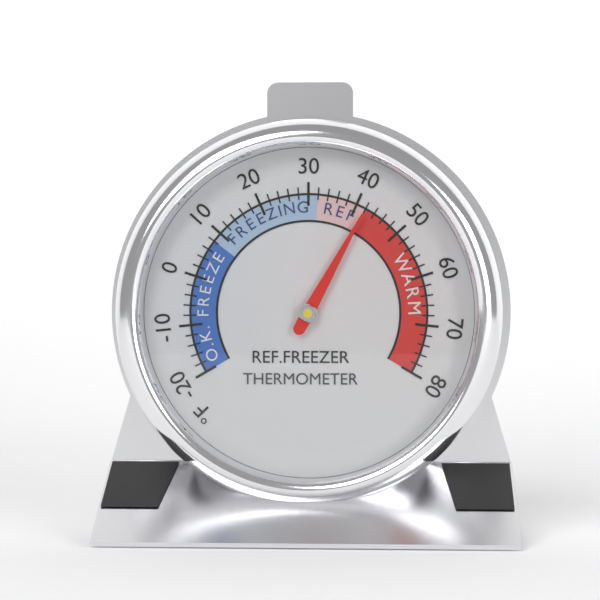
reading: 42 °F
